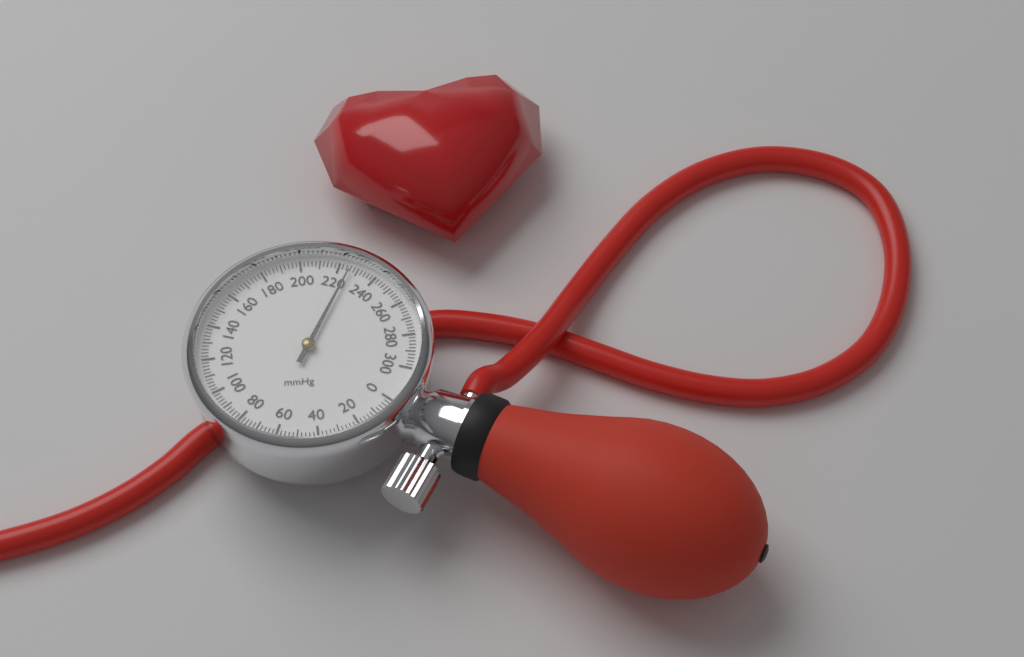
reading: 226 mmHg
